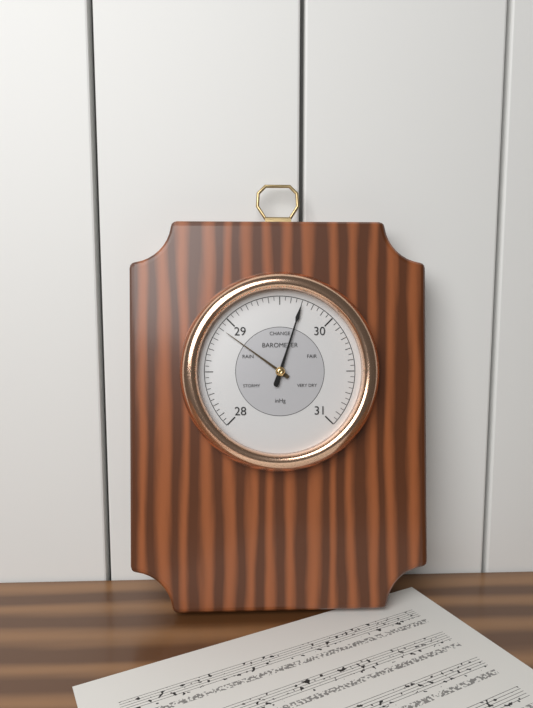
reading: 29.70 inHg
